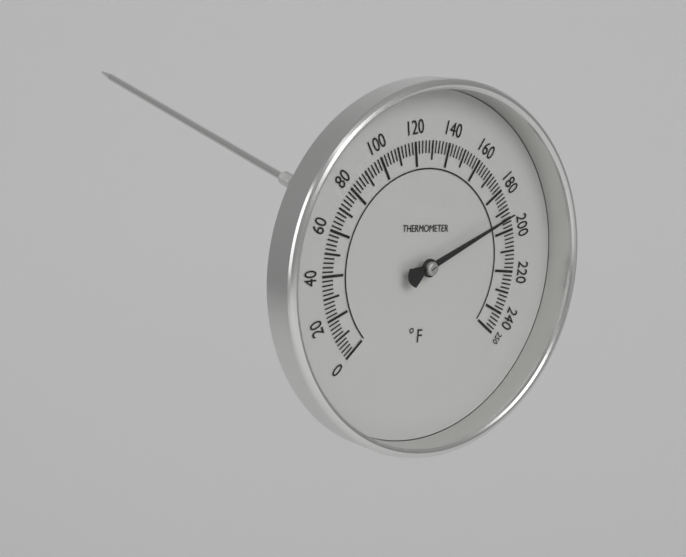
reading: 192 °F
